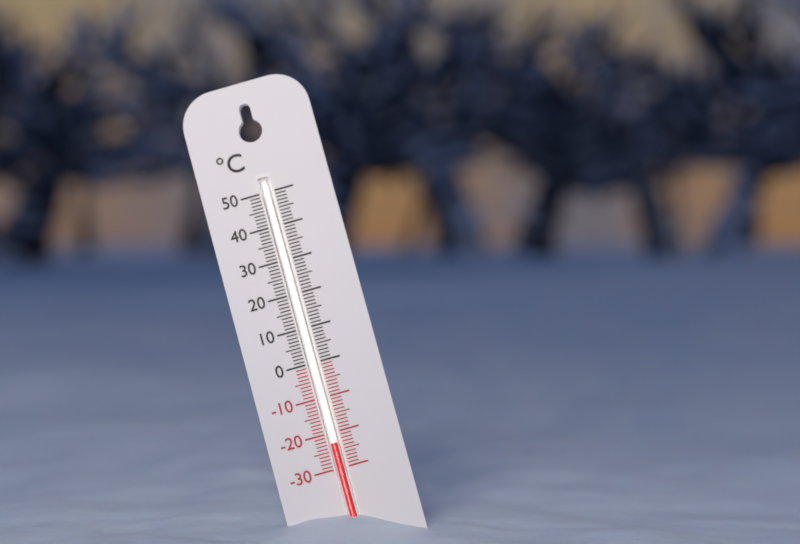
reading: -23 °C
